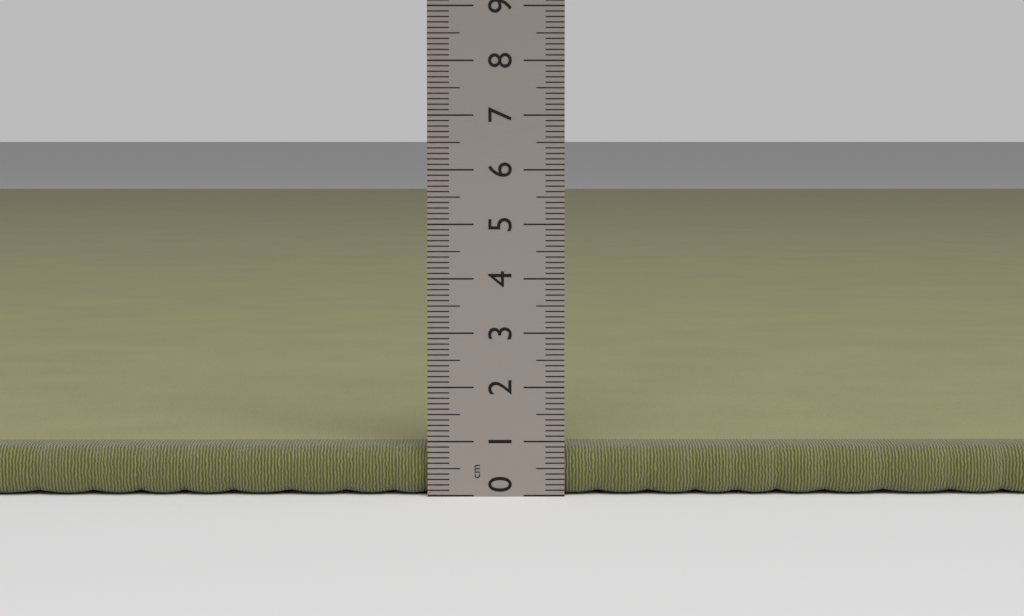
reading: 0.9 cm
